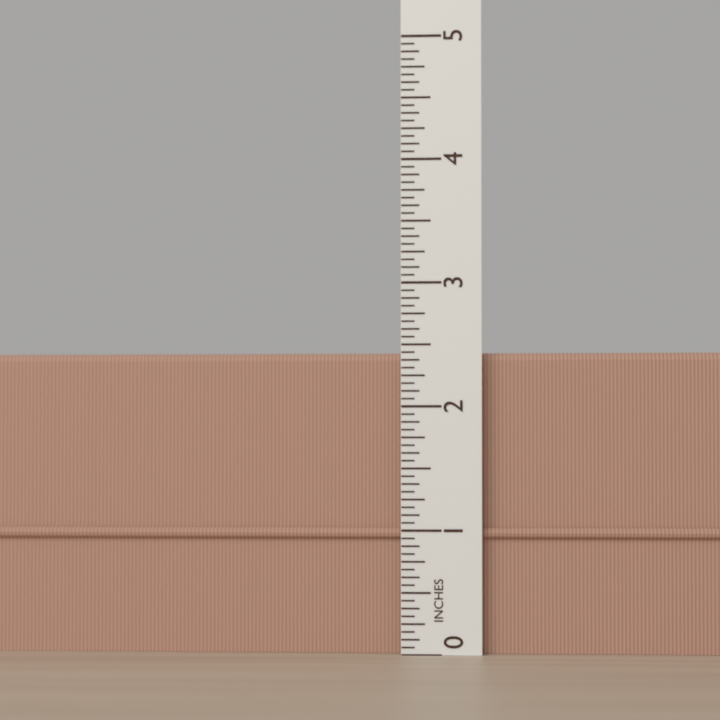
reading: 2.4375 in
